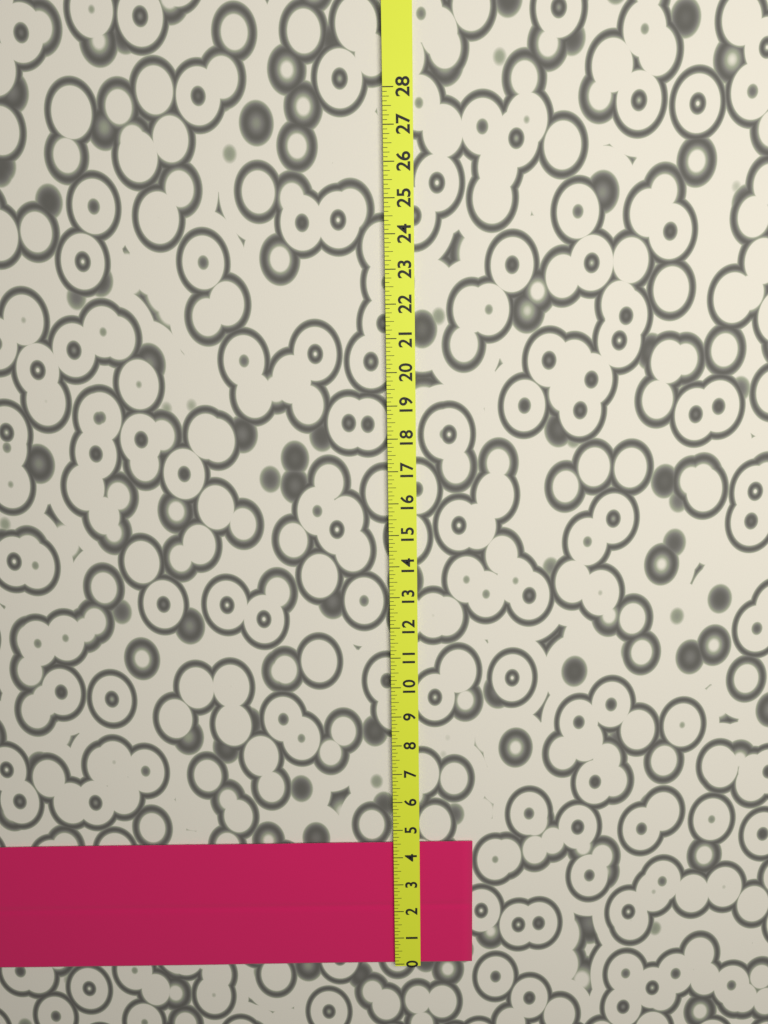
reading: 4.500 (no unit)
